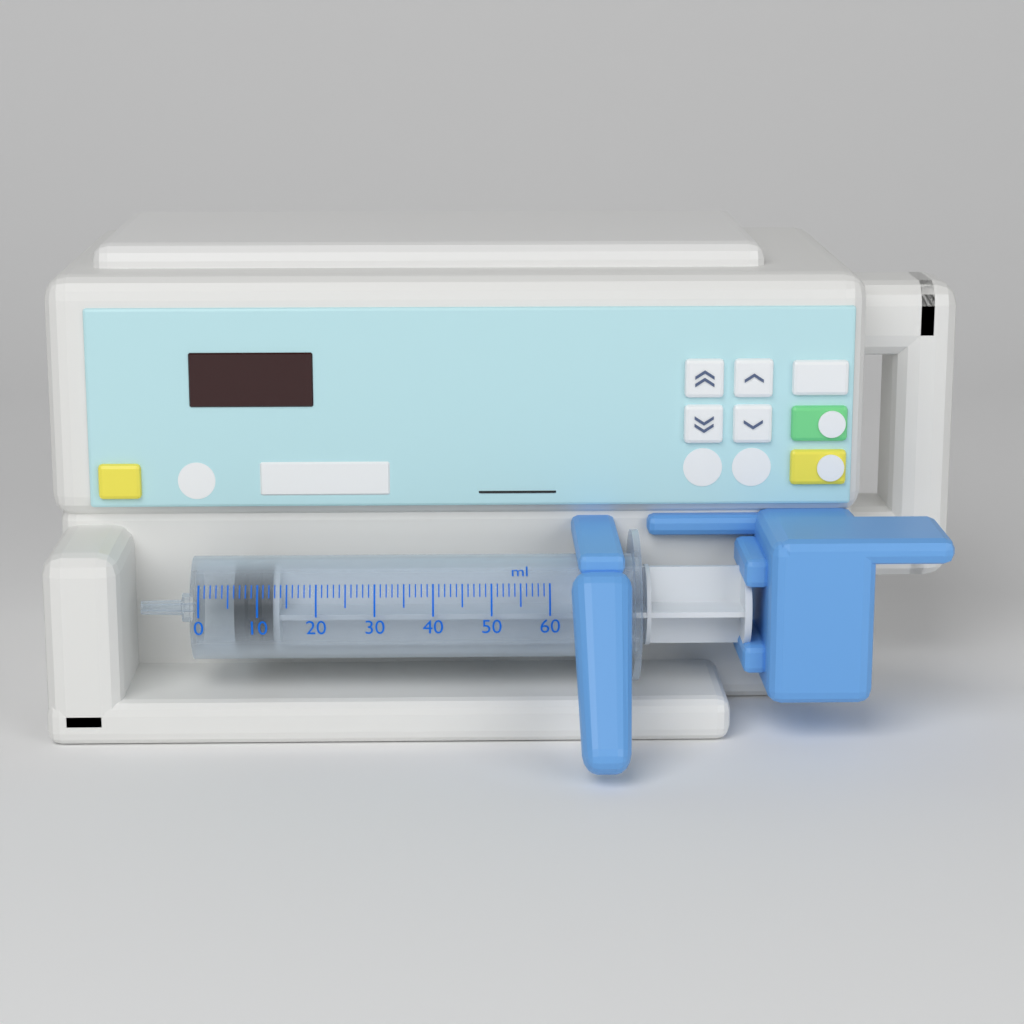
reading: 6 ml
